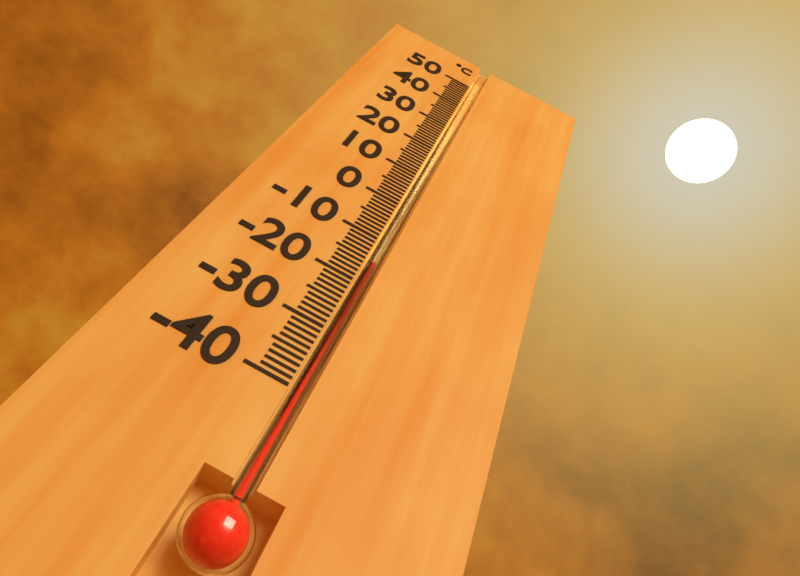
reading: -15 °C
